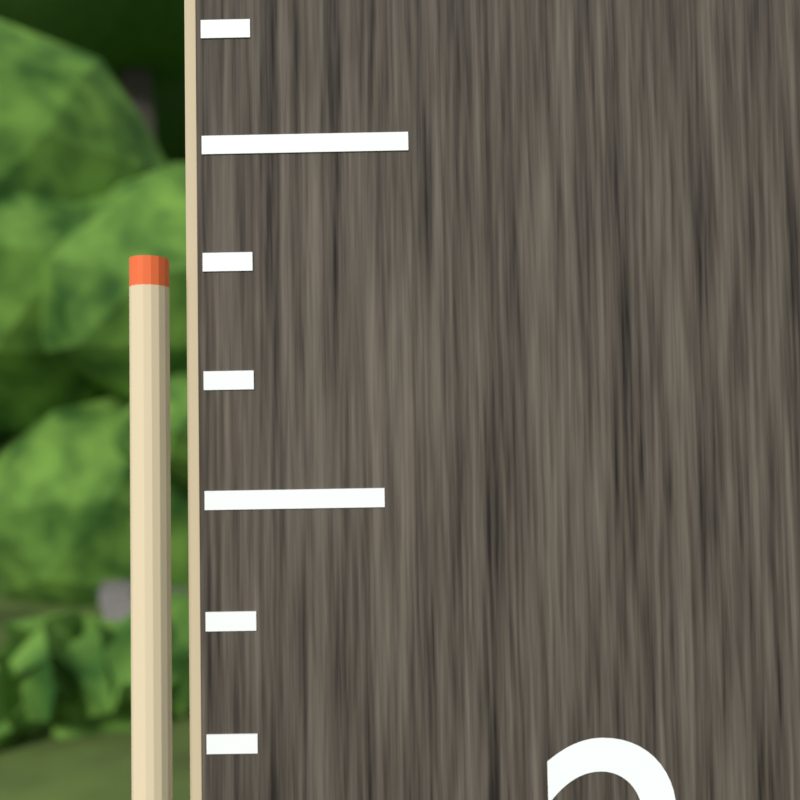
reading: 2.416667 (no unit)
